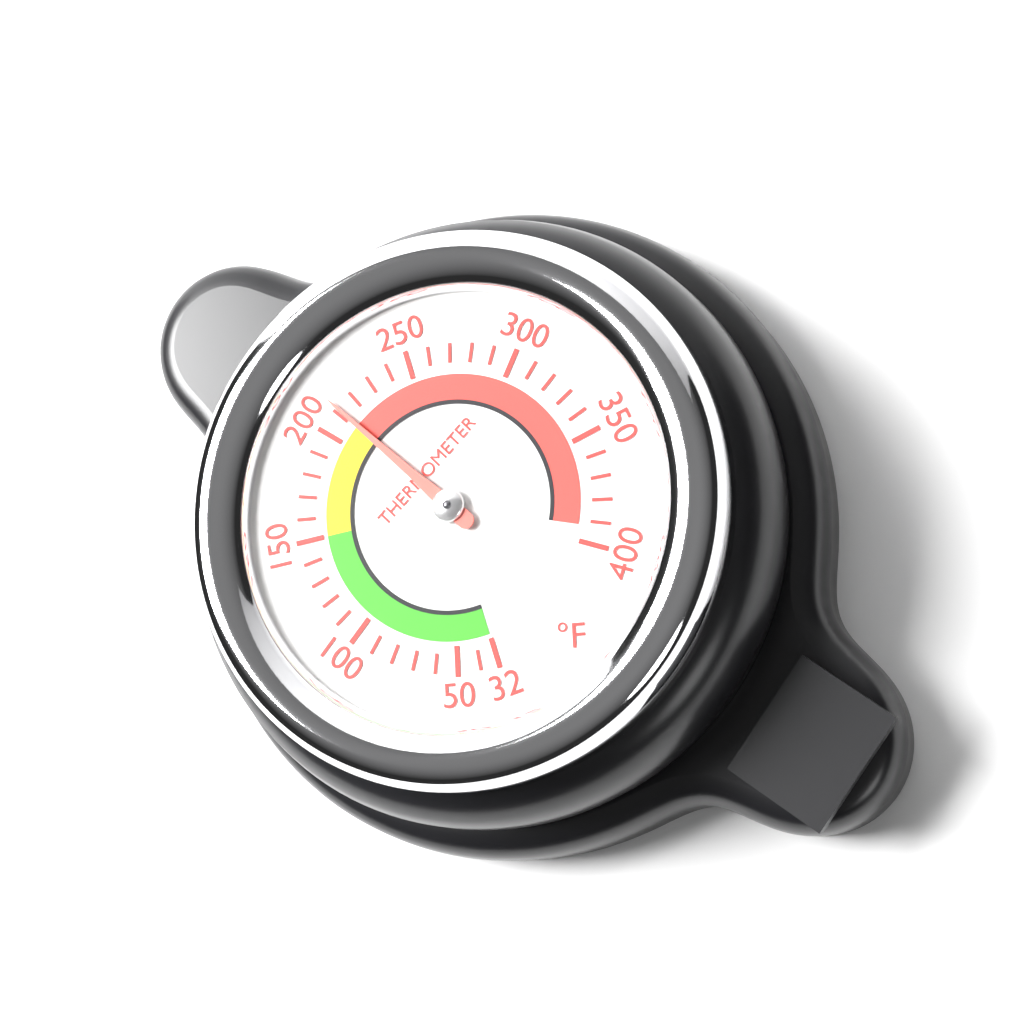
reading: 212 °F
